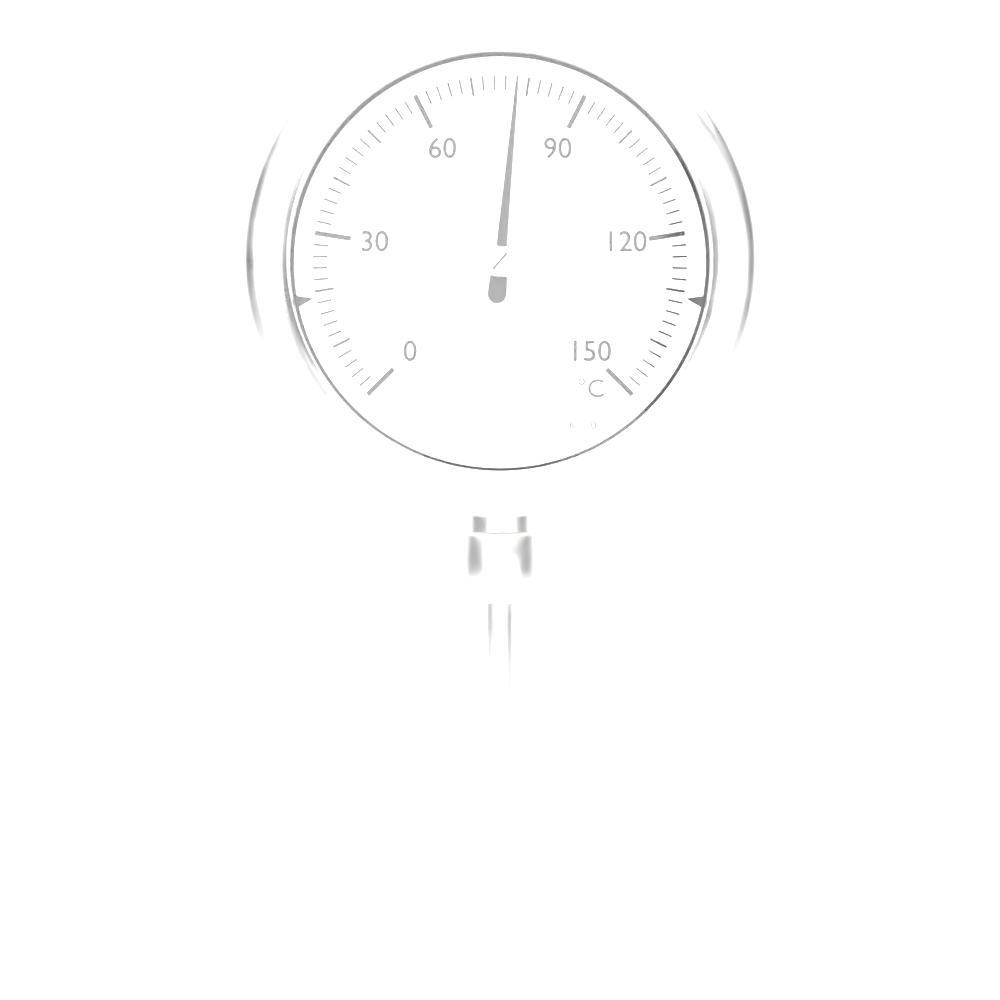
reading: 78 °C
